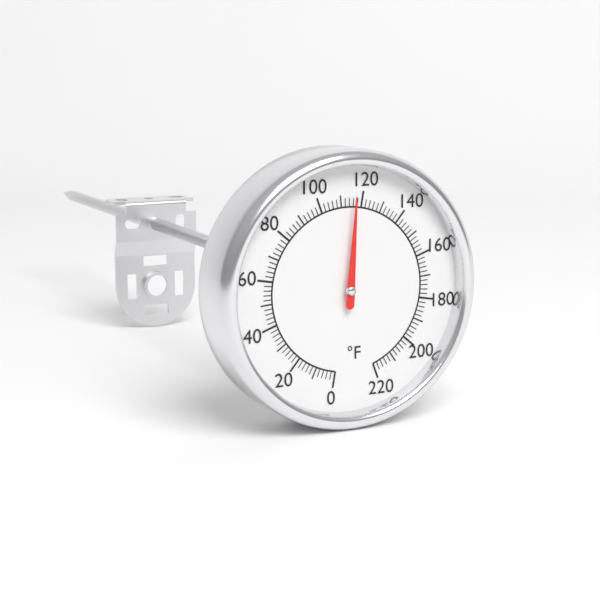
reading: 116 °F
